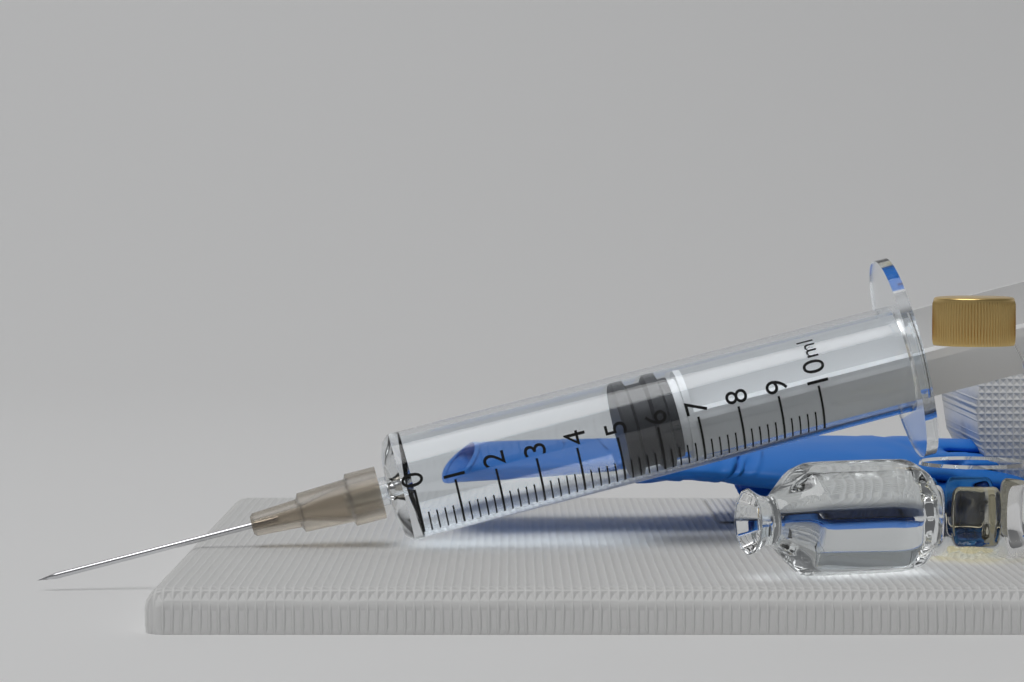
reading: 5.2 ml
